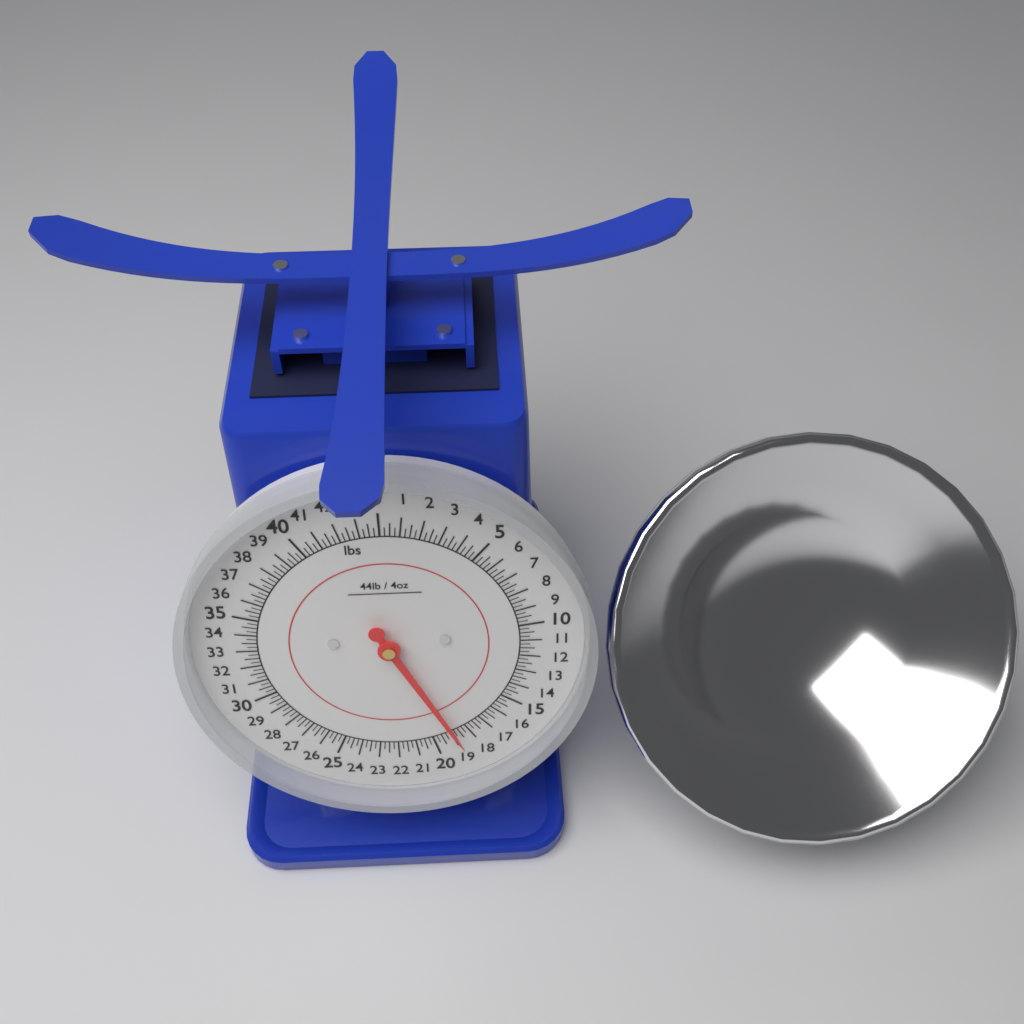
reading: 18.75 lbs
